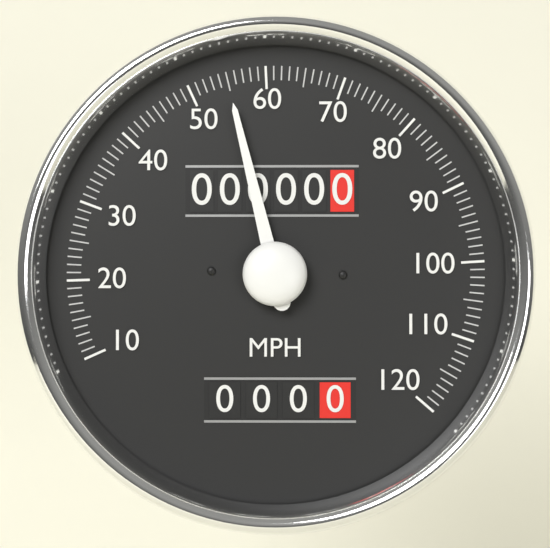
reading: 55 MPH
